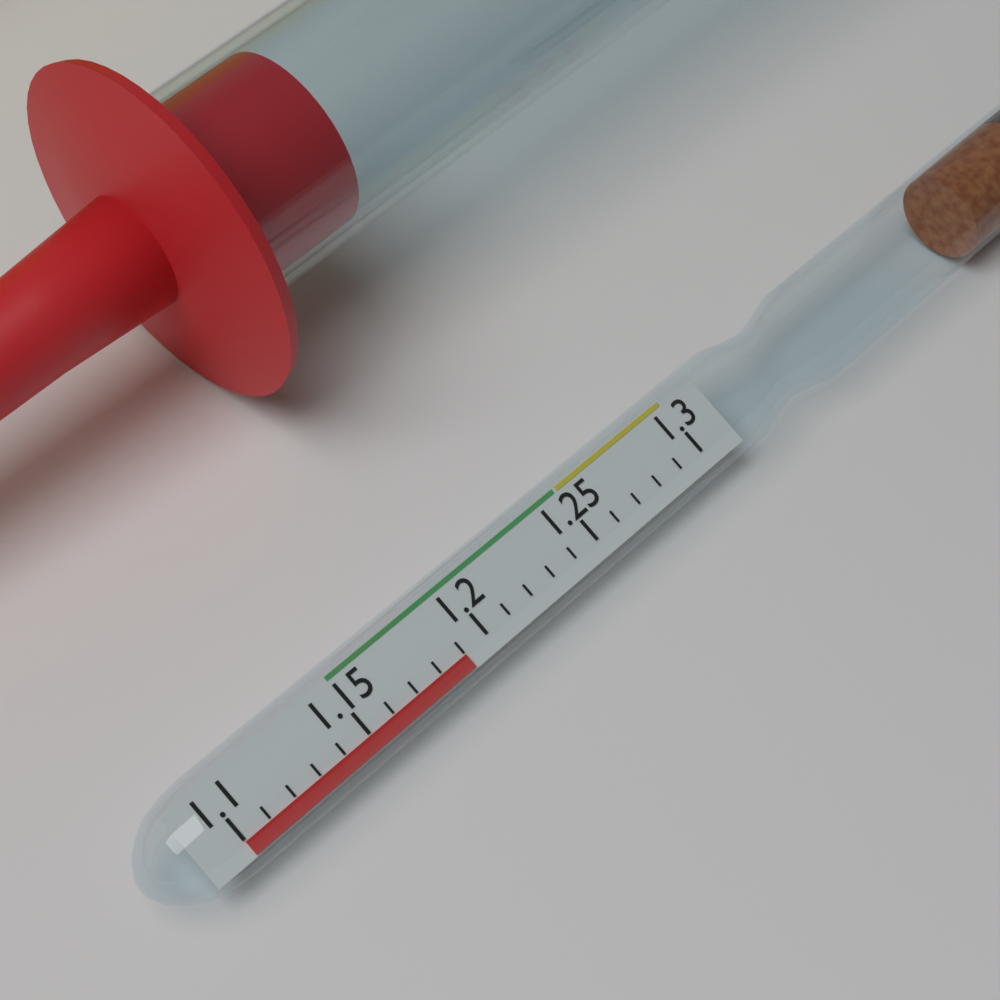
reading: 1.19 (no unit)
